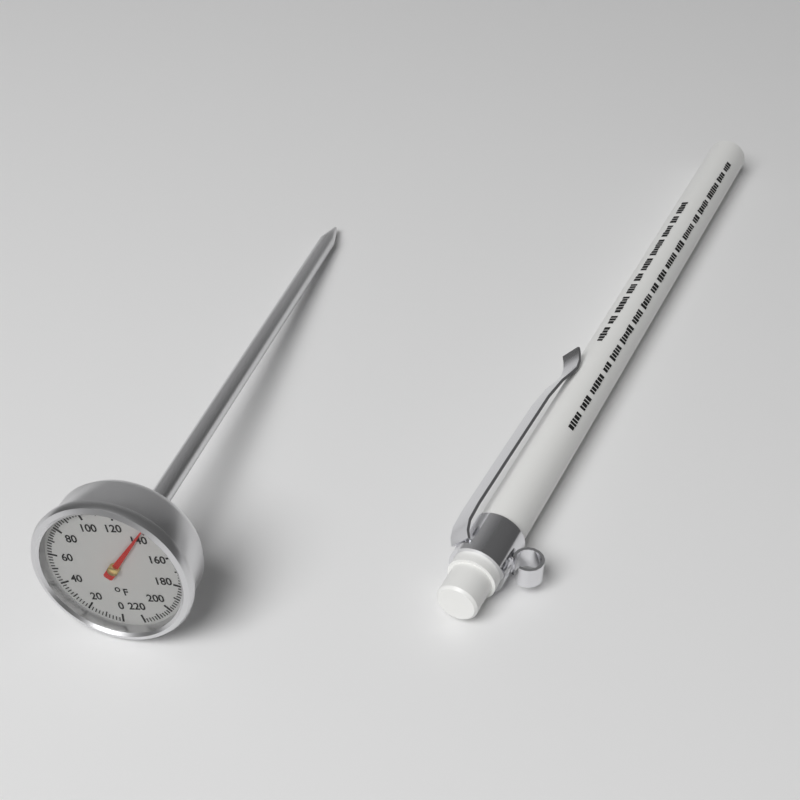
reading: 138 °F
